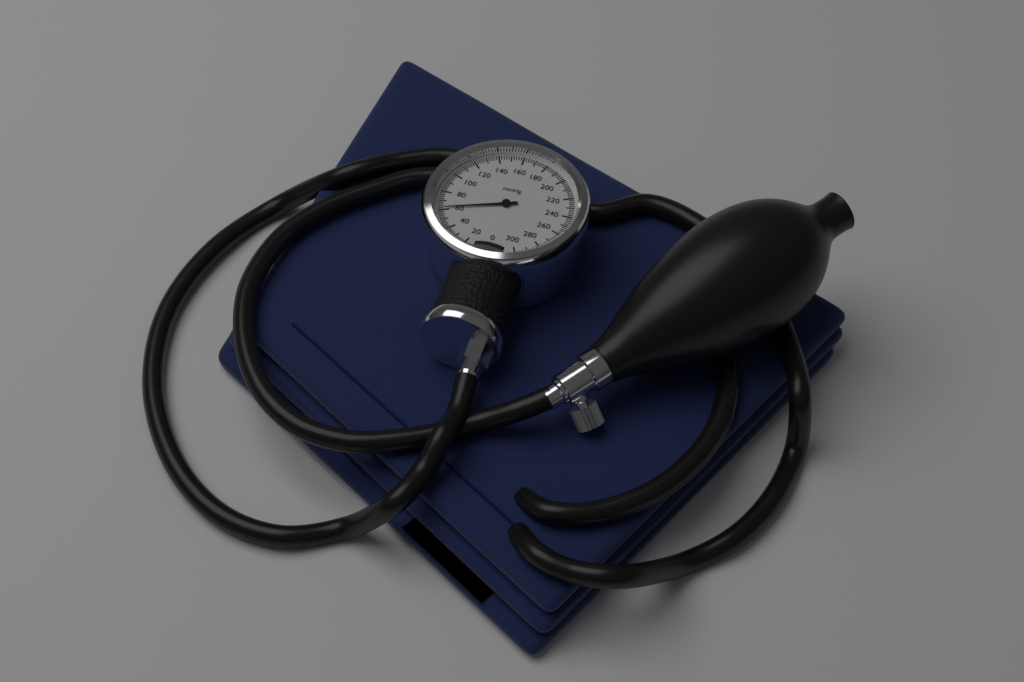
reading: 62 mmHg
